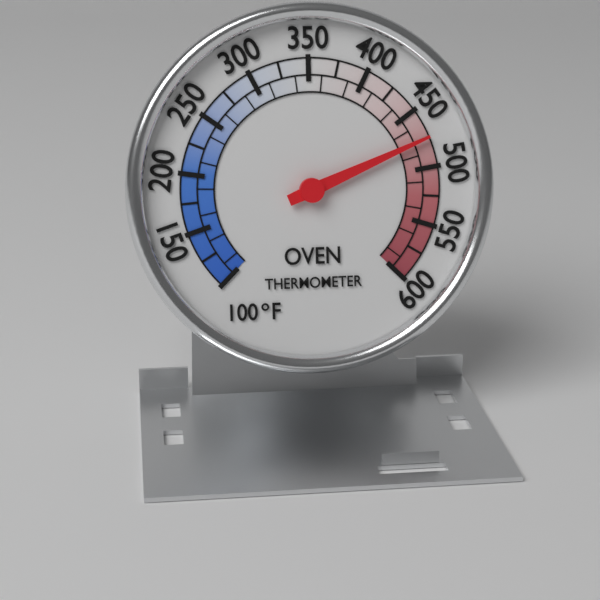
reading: 475 °F
